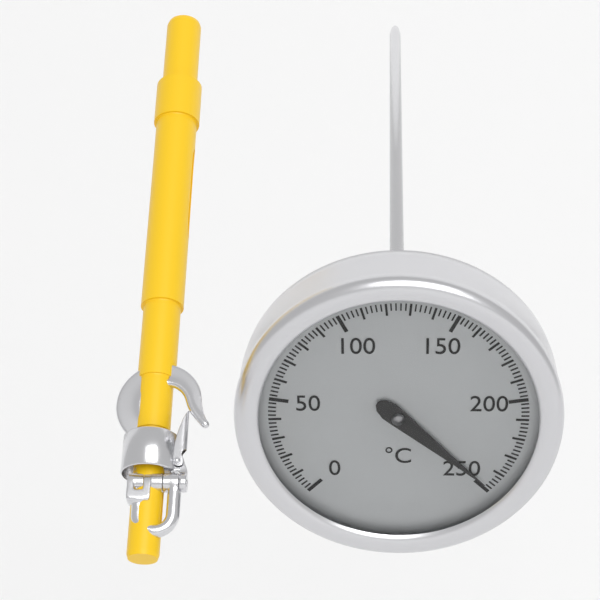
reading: 248 °C
